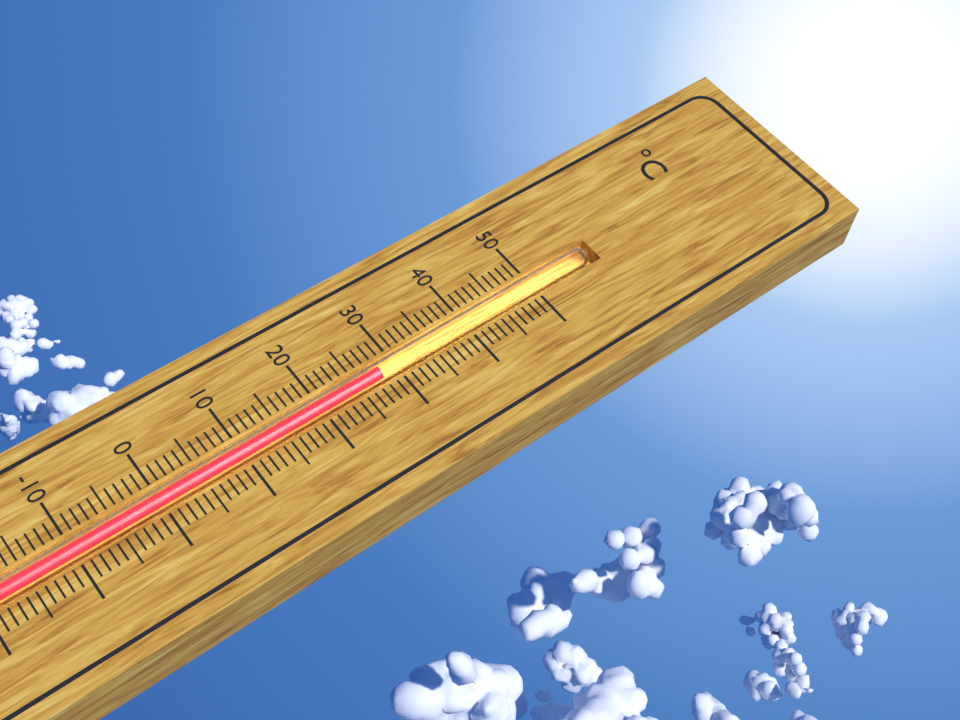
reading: 28 °C
